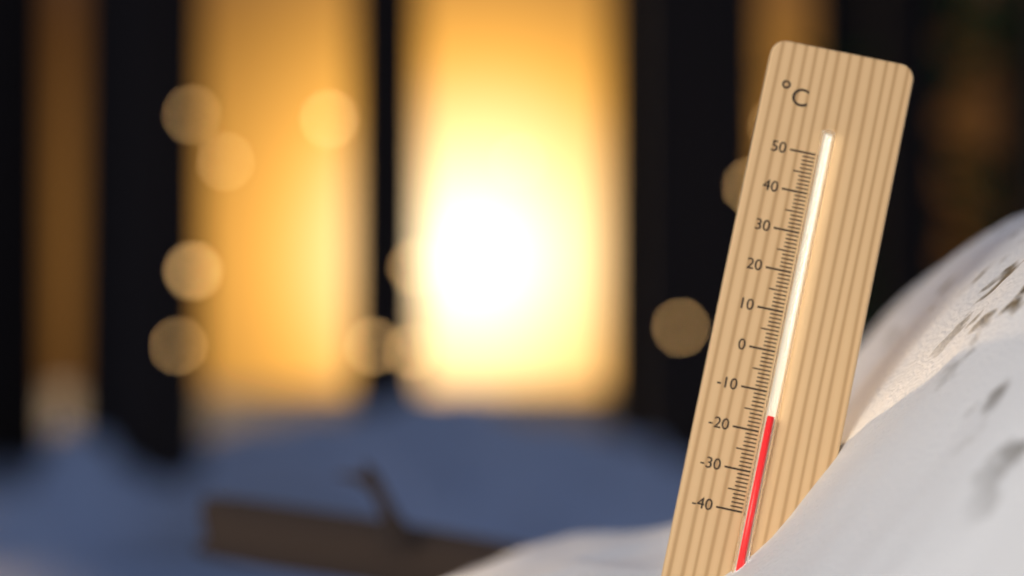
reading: -16 °C
